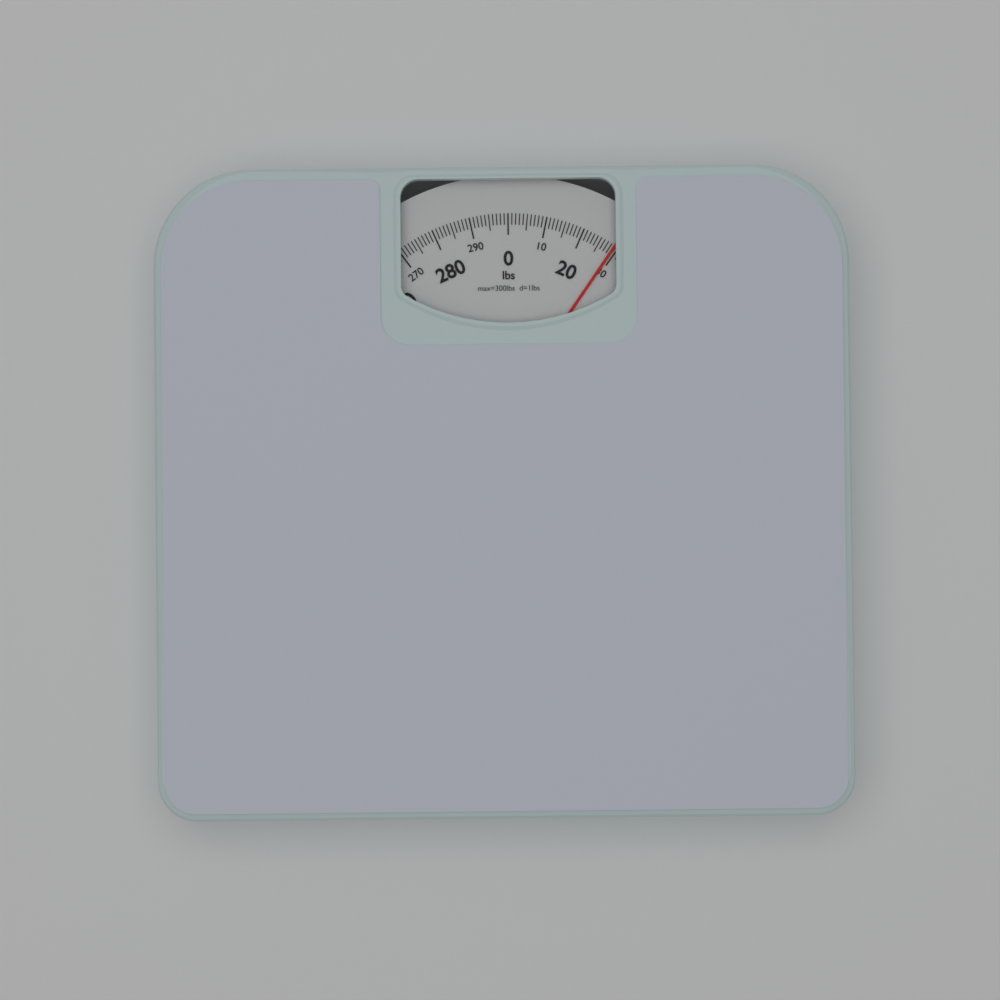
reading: 29 lbs
